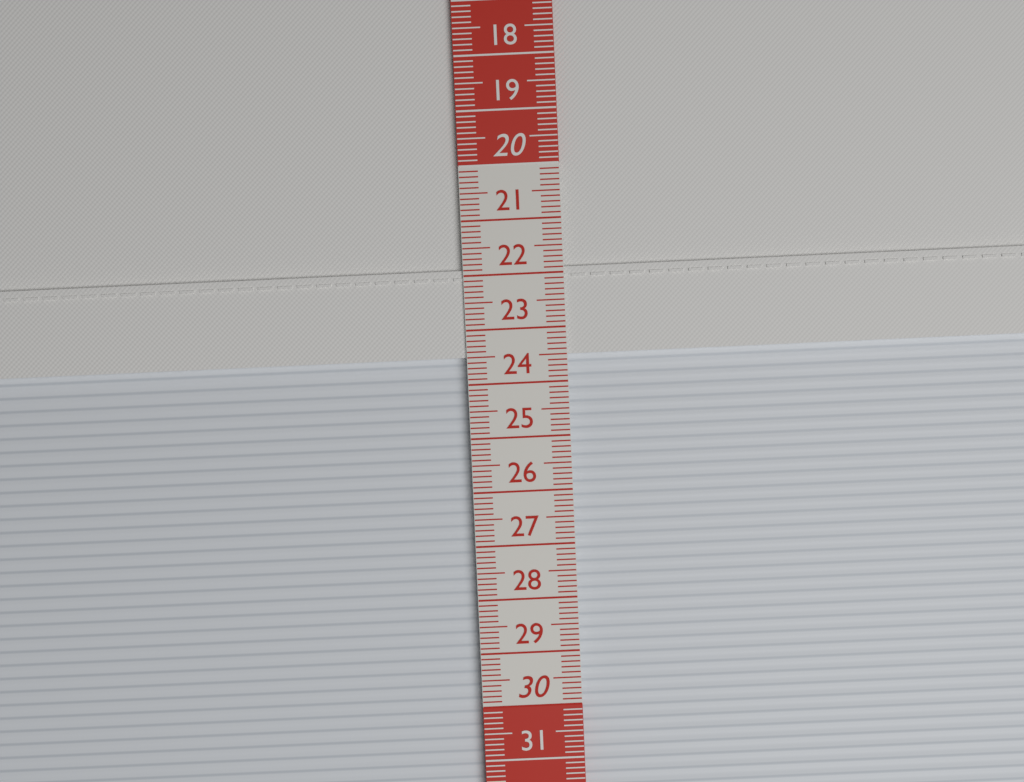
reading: 23.5 cm
